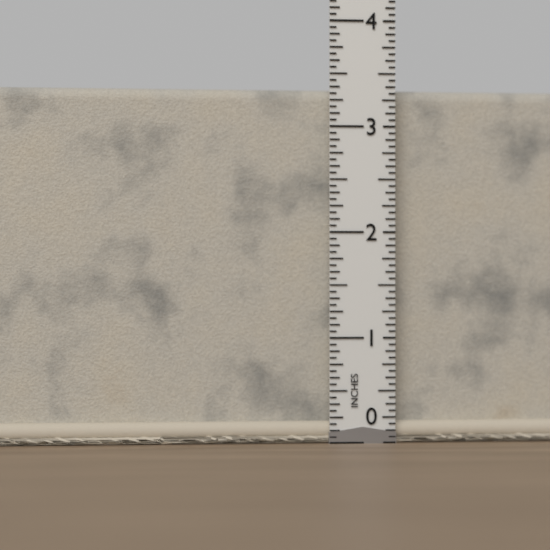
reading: 3.3750 in
